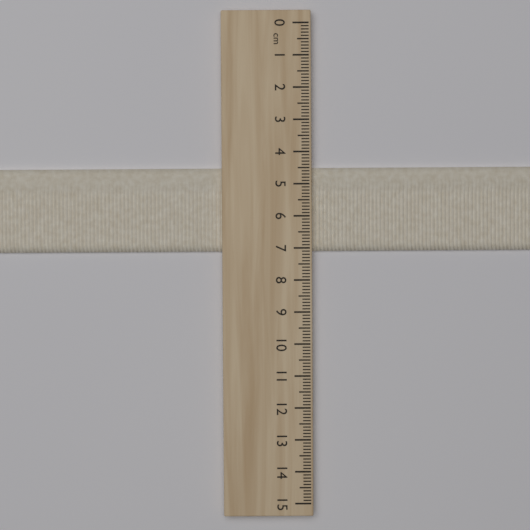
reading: 7.1 cm
